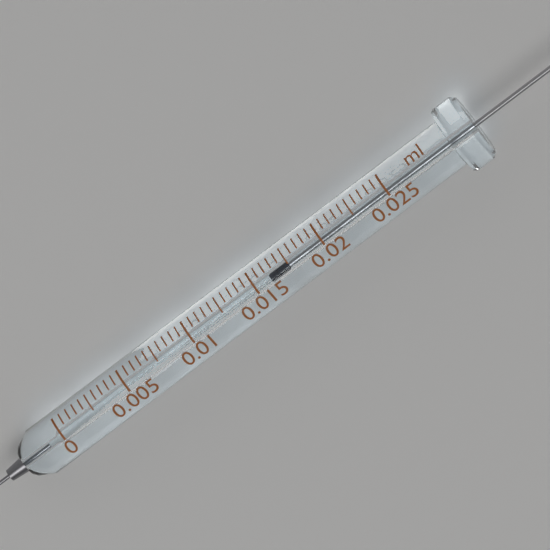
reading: 0.0160 ml
